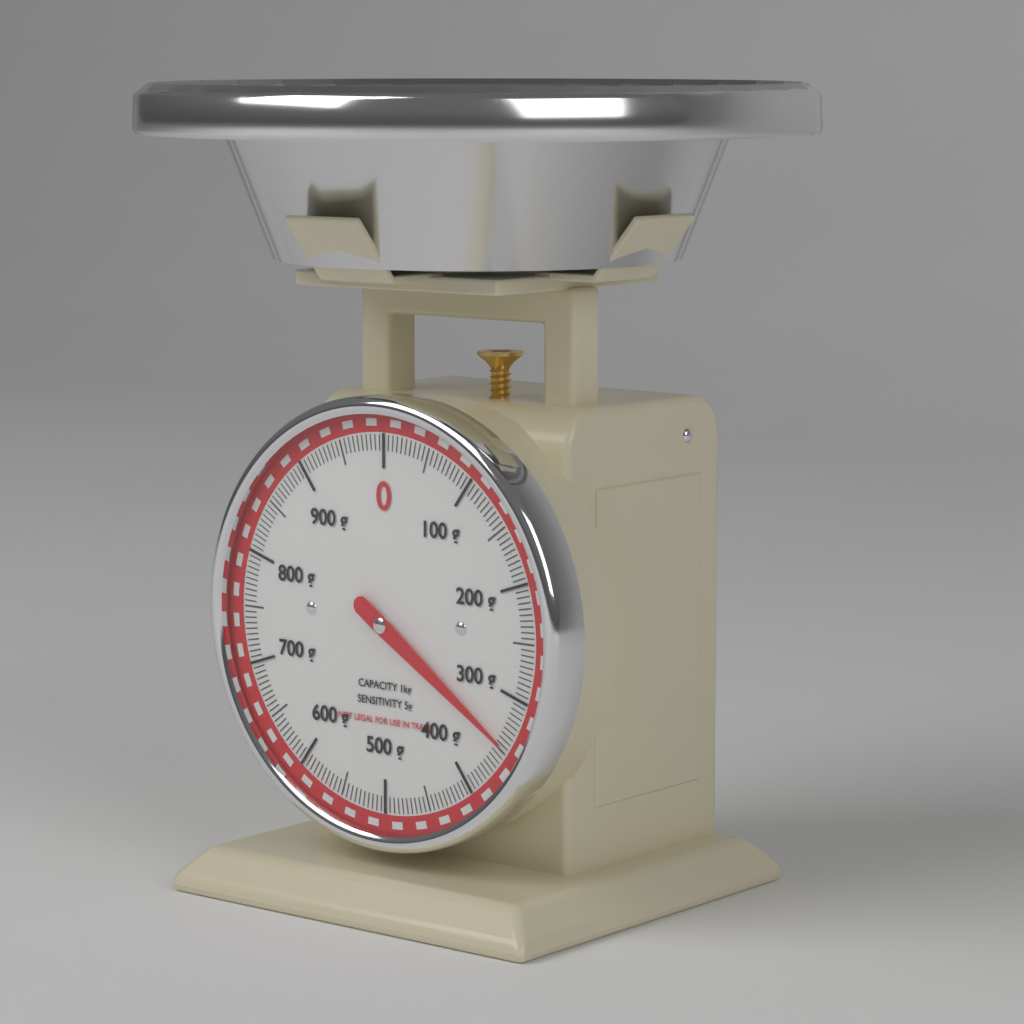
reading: 345 g
